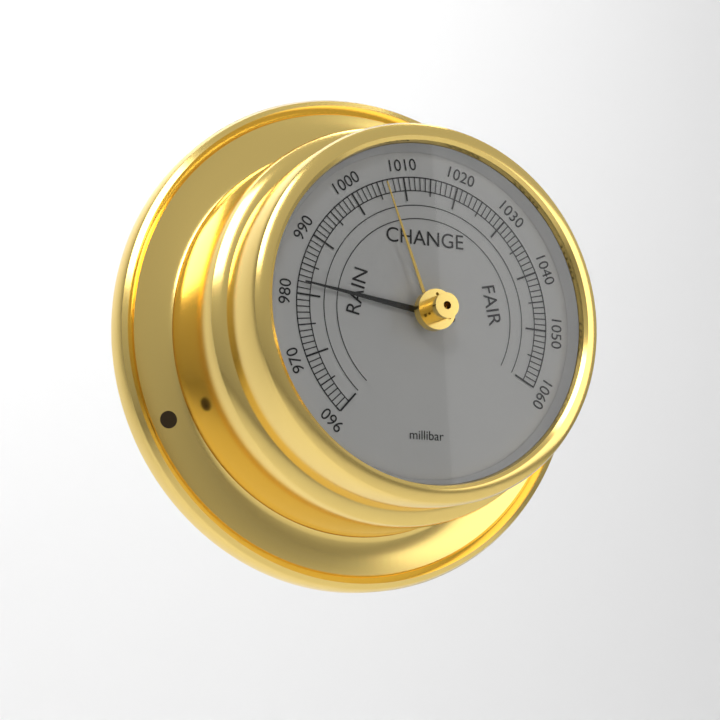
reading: 982 millibar
